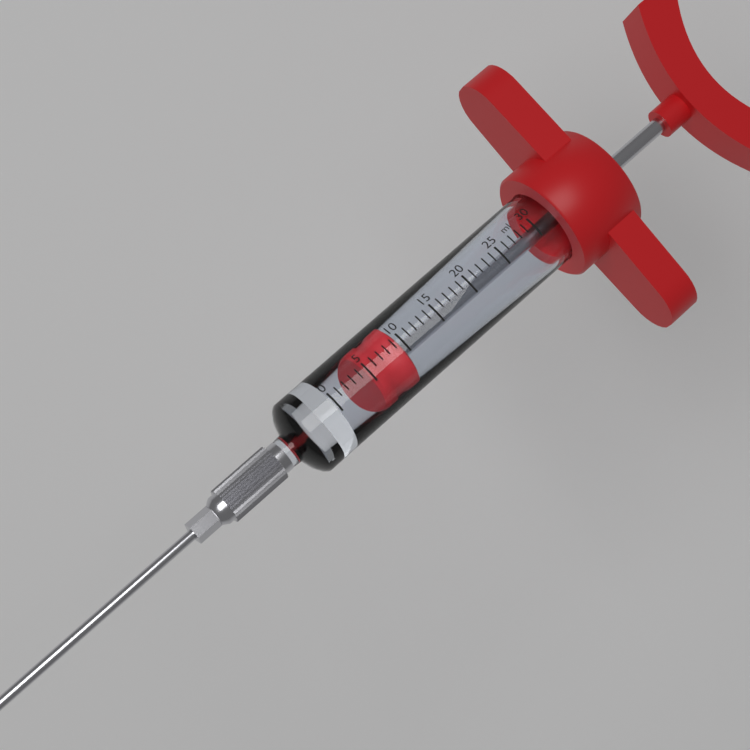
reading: 5 ml
